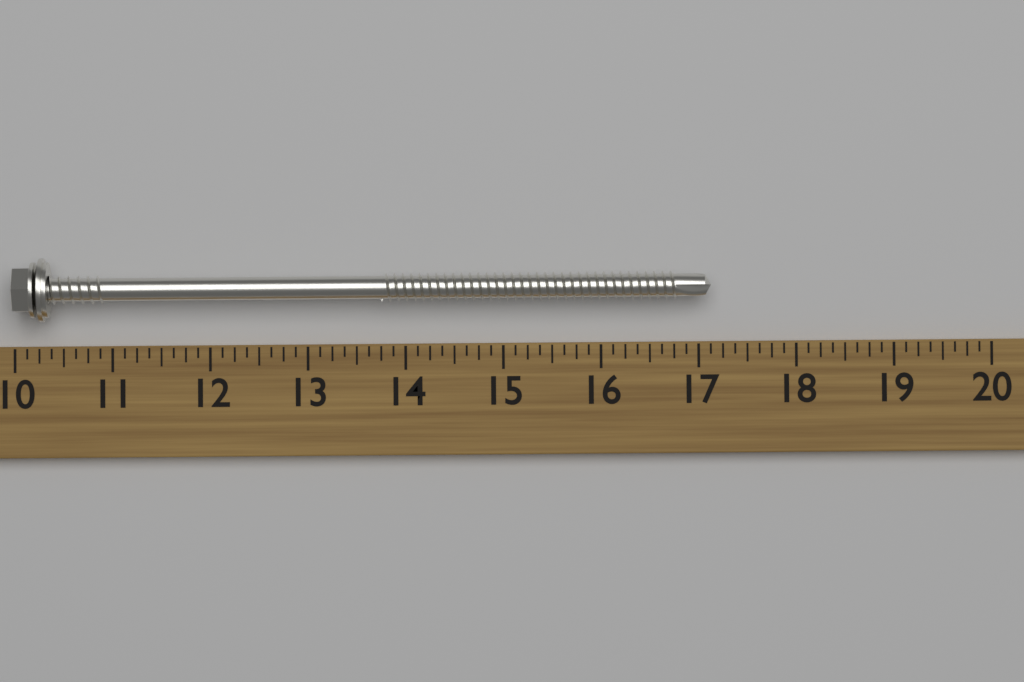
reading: 17.125 (no unit)
